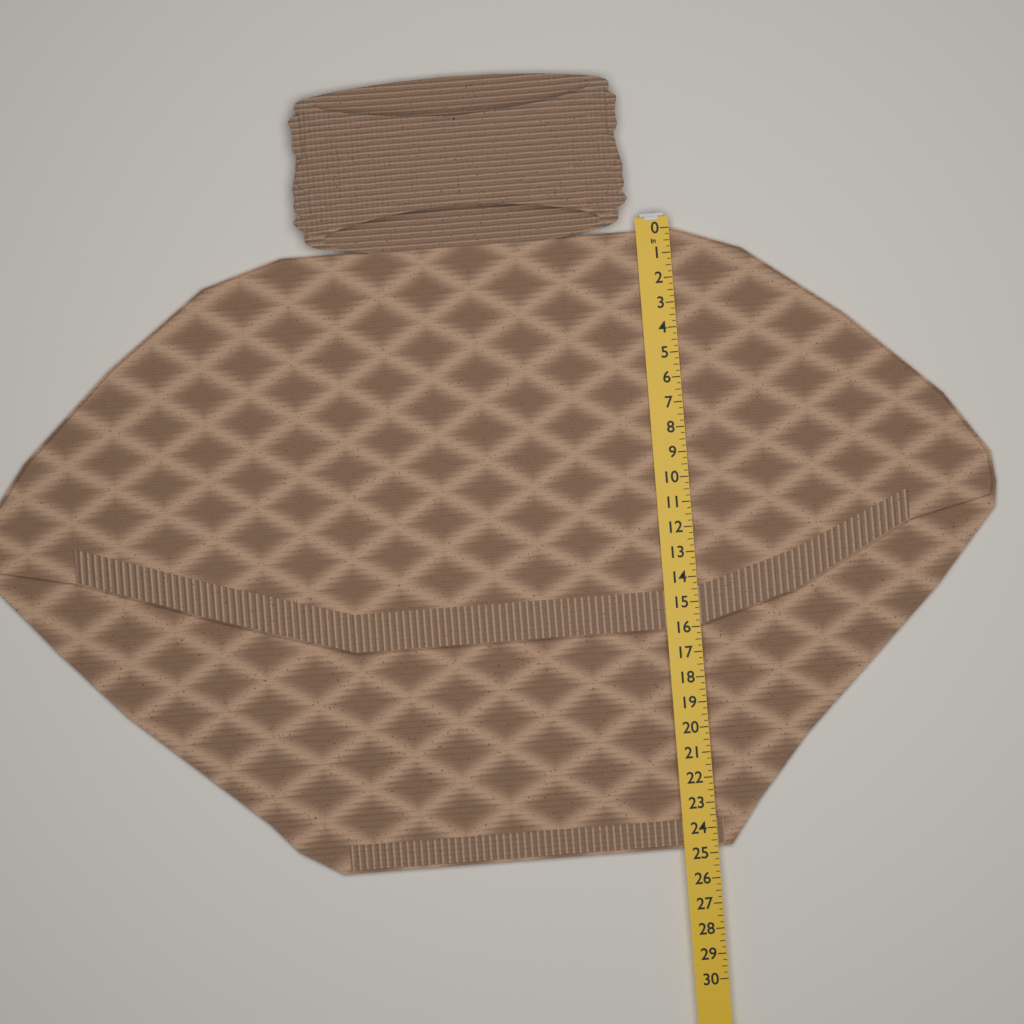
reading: 24.75 in
